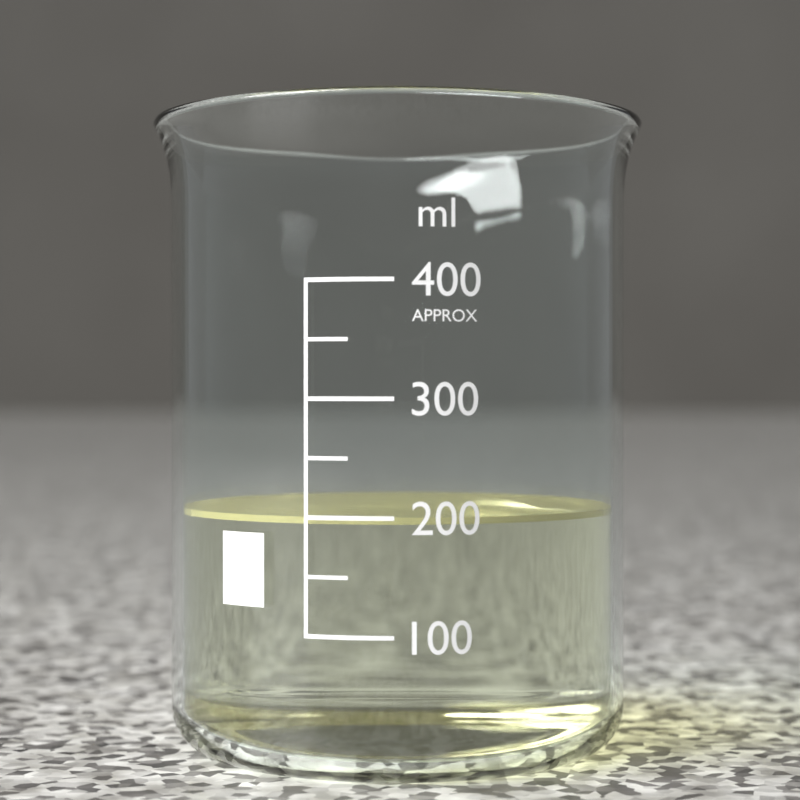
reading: 200 ml
